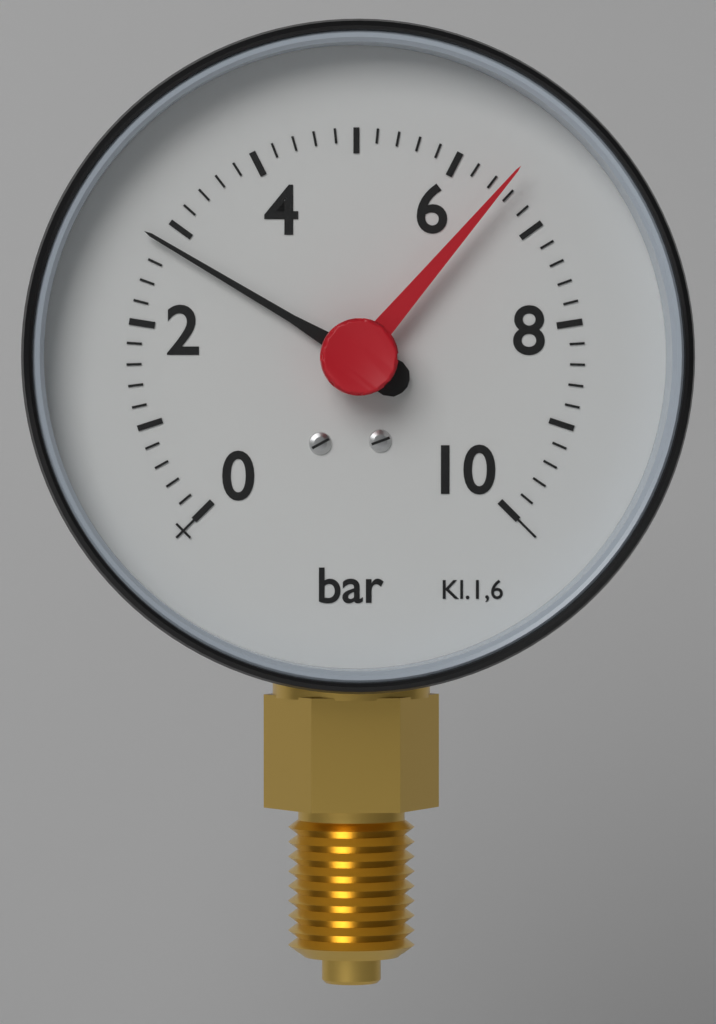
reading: 2.8 bar
